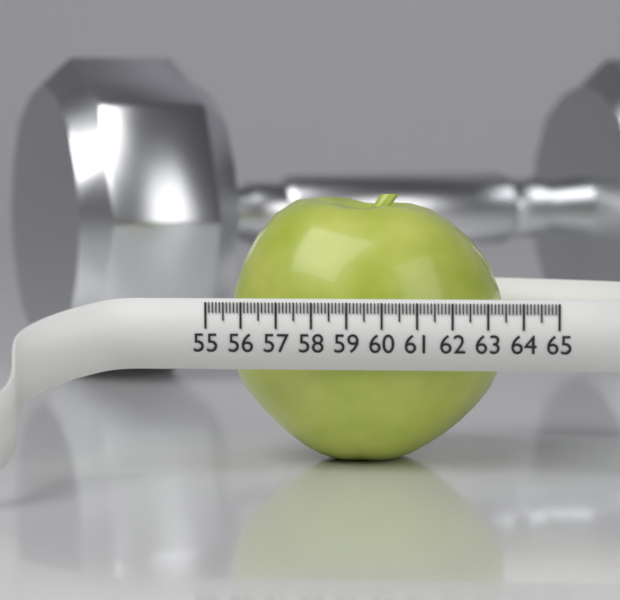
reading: 63.2 (no unit)
